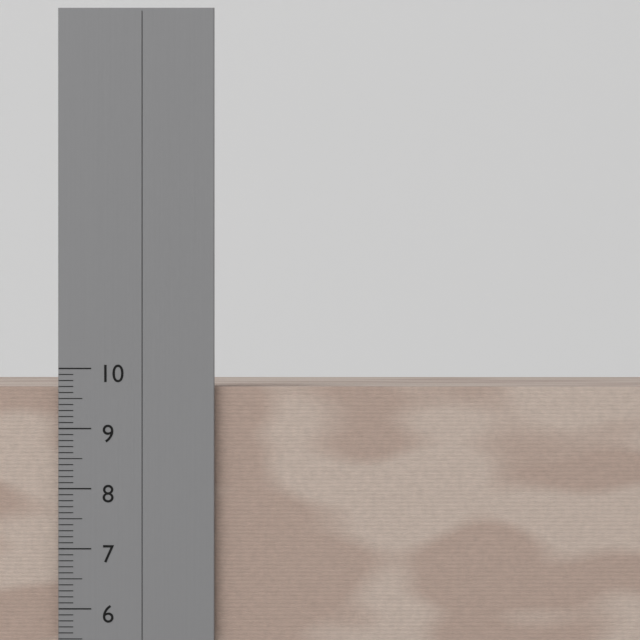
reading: 9.7 cm
